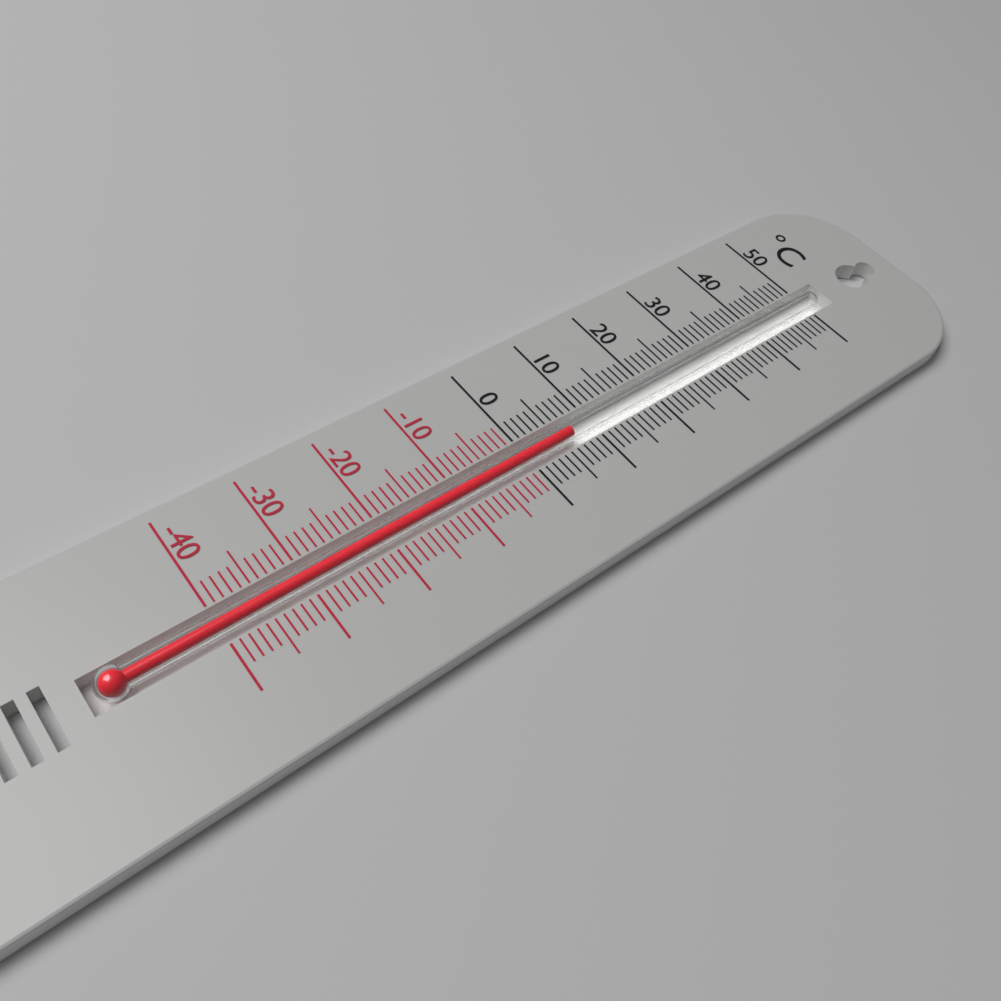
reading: 7 °C
